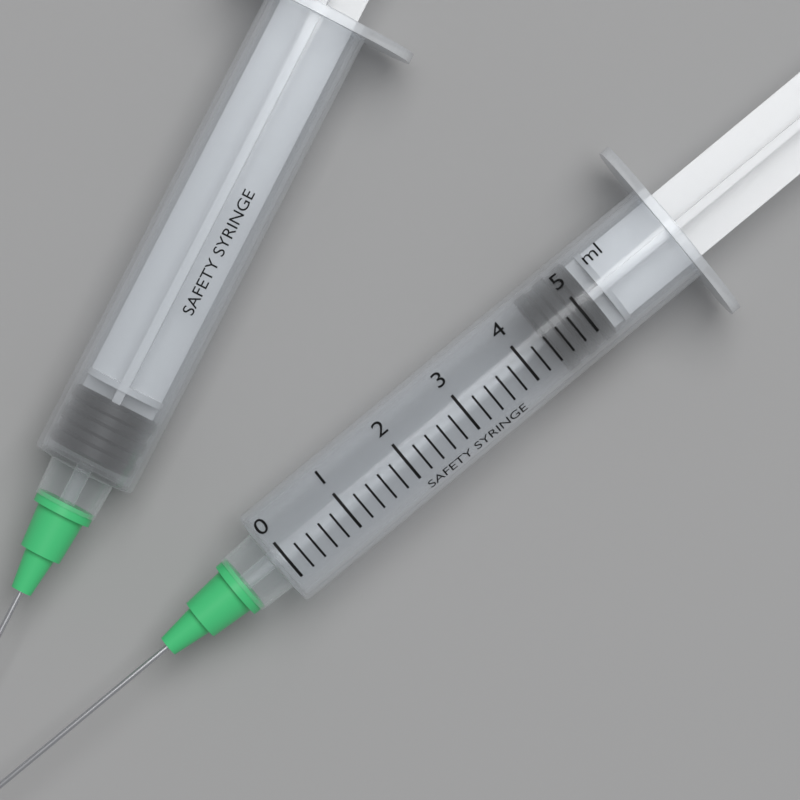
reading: 4.4 ml
